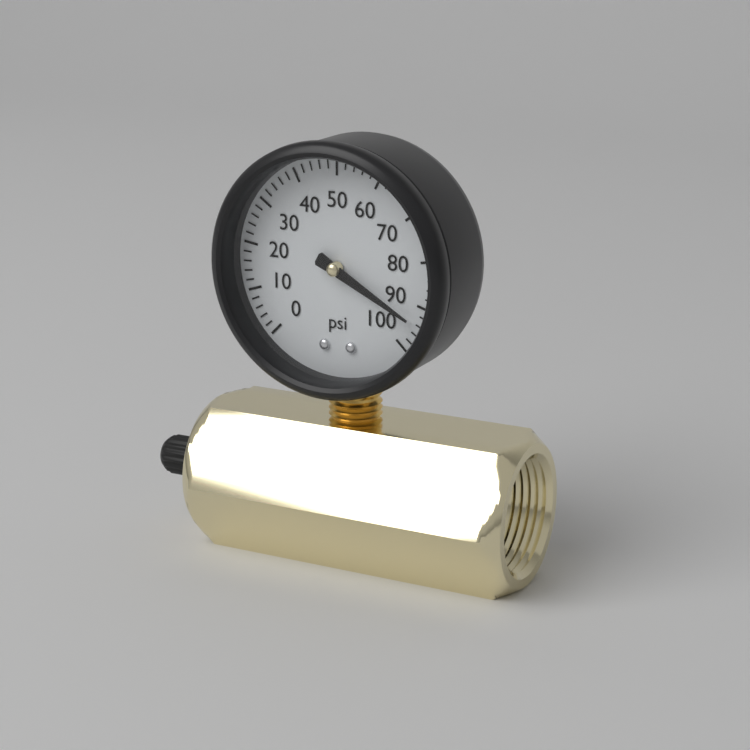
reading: 94 psi
